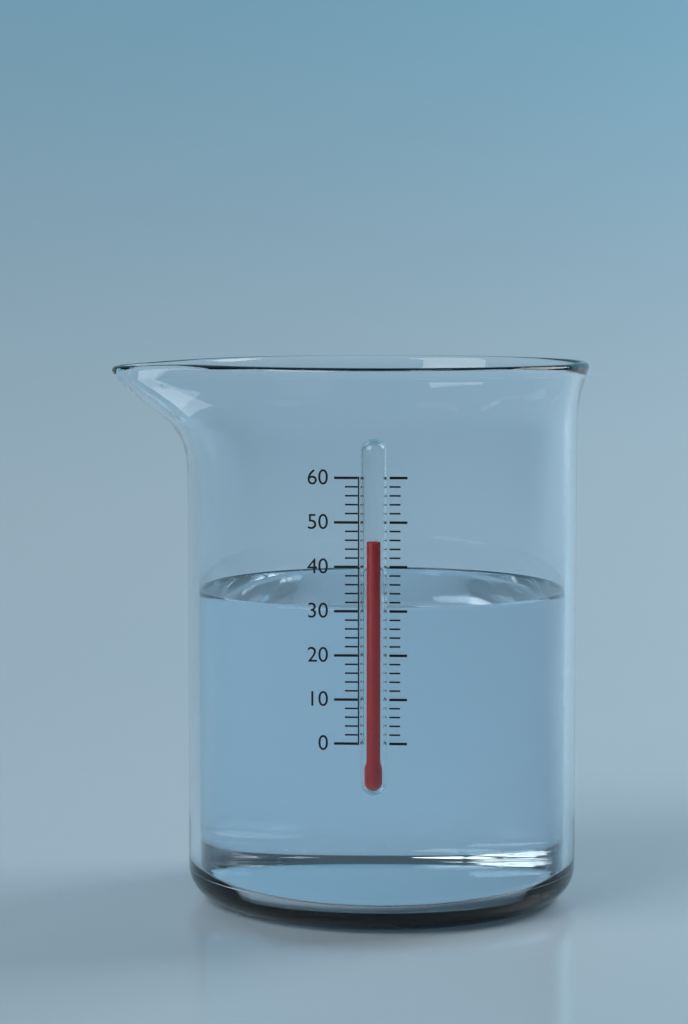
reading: 46 (no unit)
